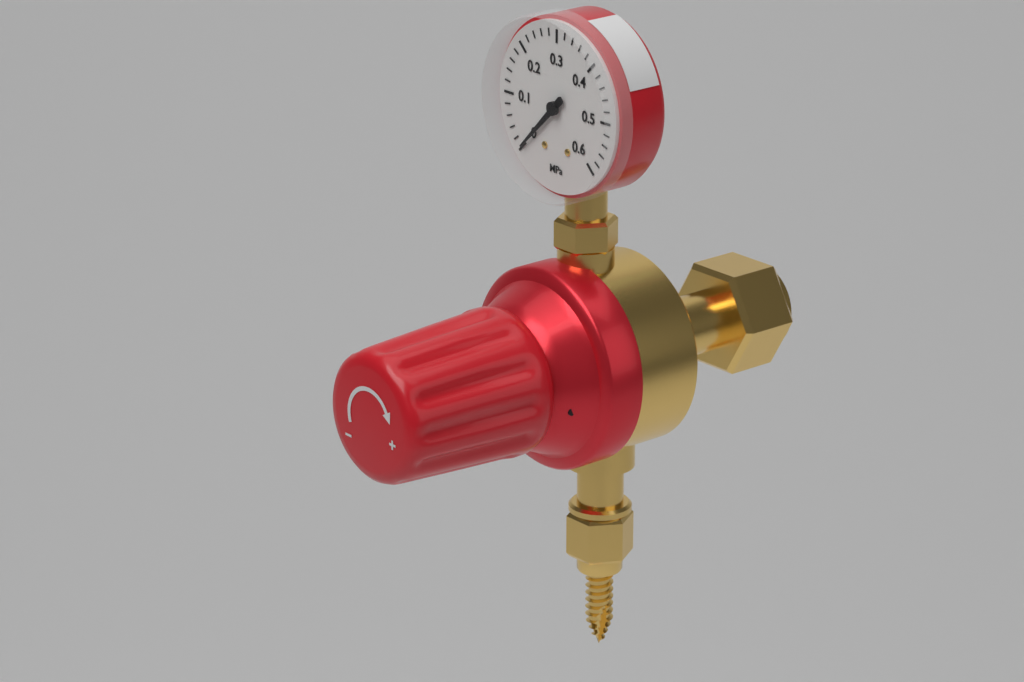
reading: 0.00 MPa
